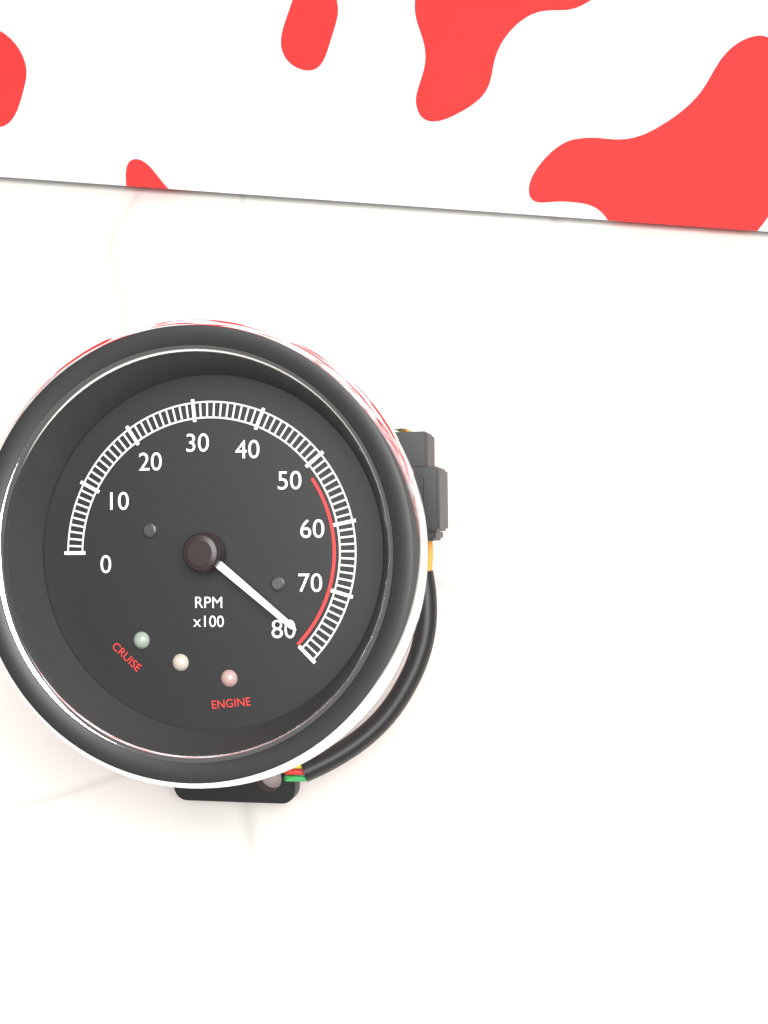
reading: 7800 RPM
